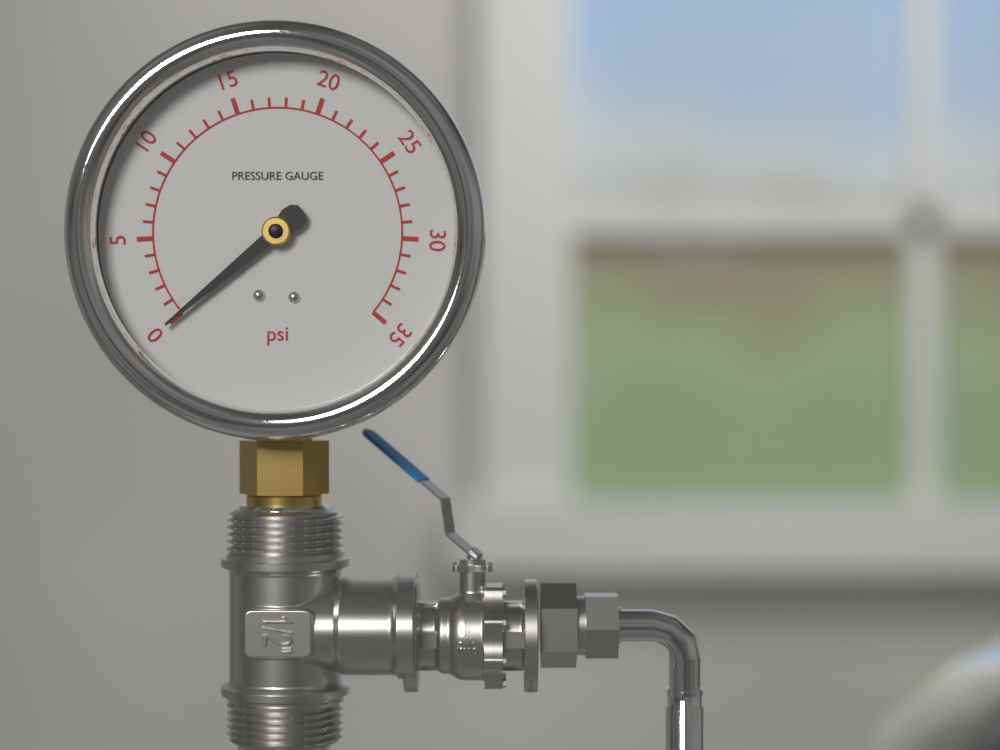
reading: 0 psi
